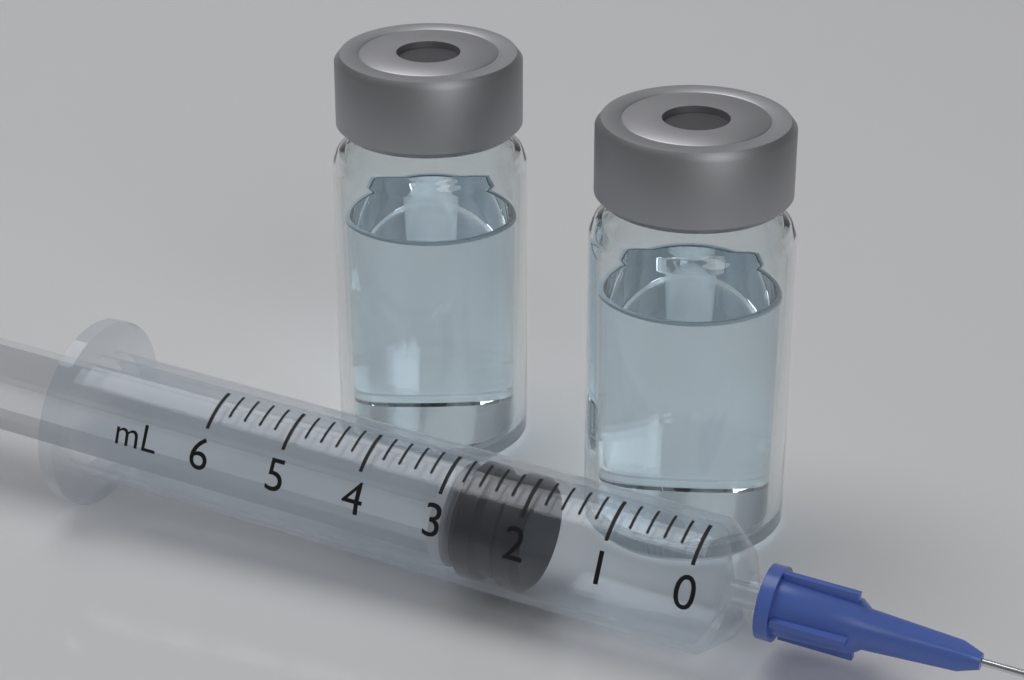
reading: 2.0 ml
